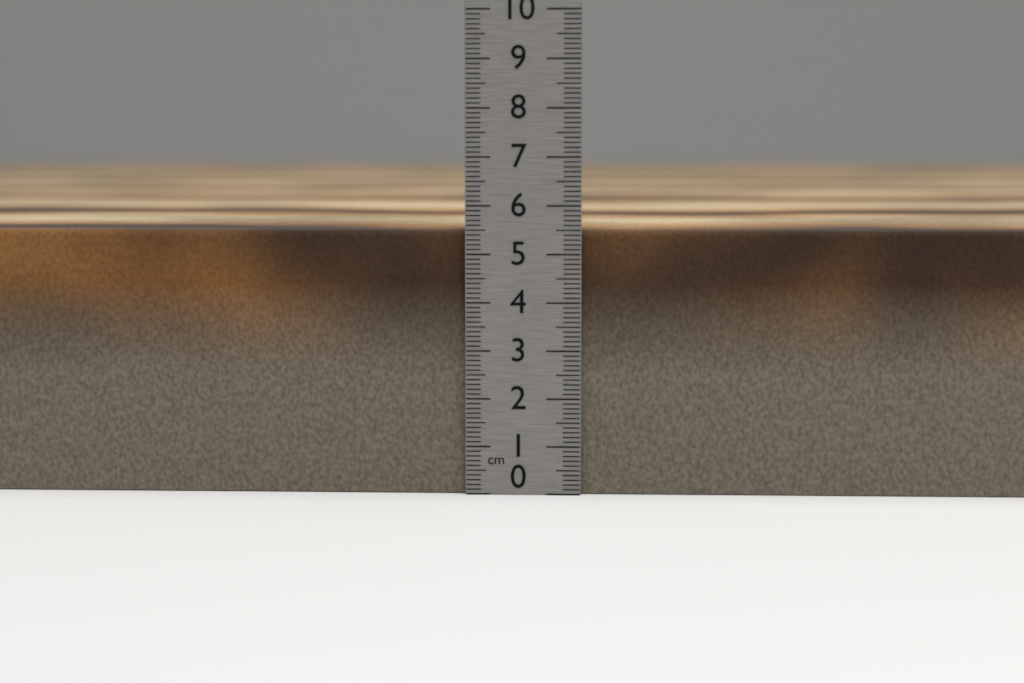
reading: 5.5 cm
